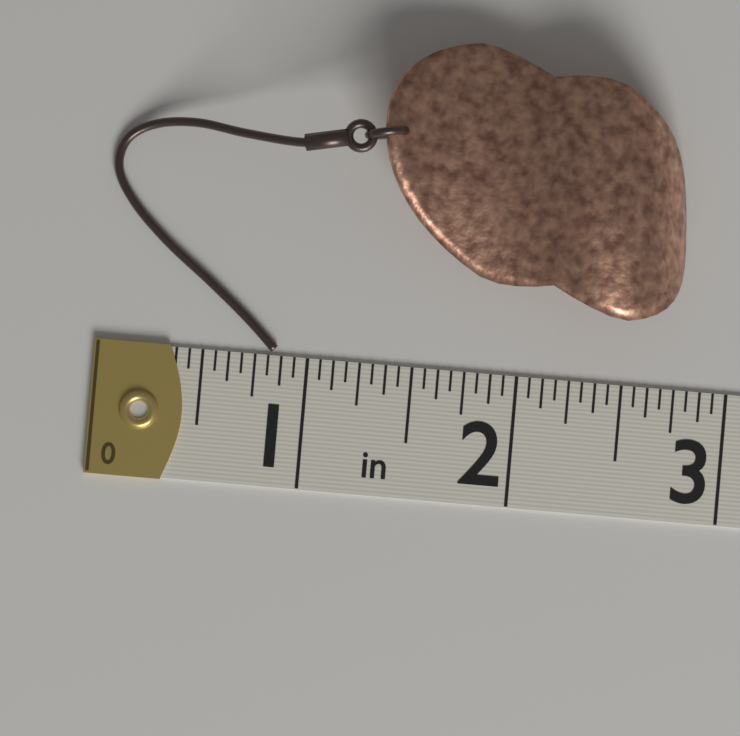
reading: 2.7500 in
